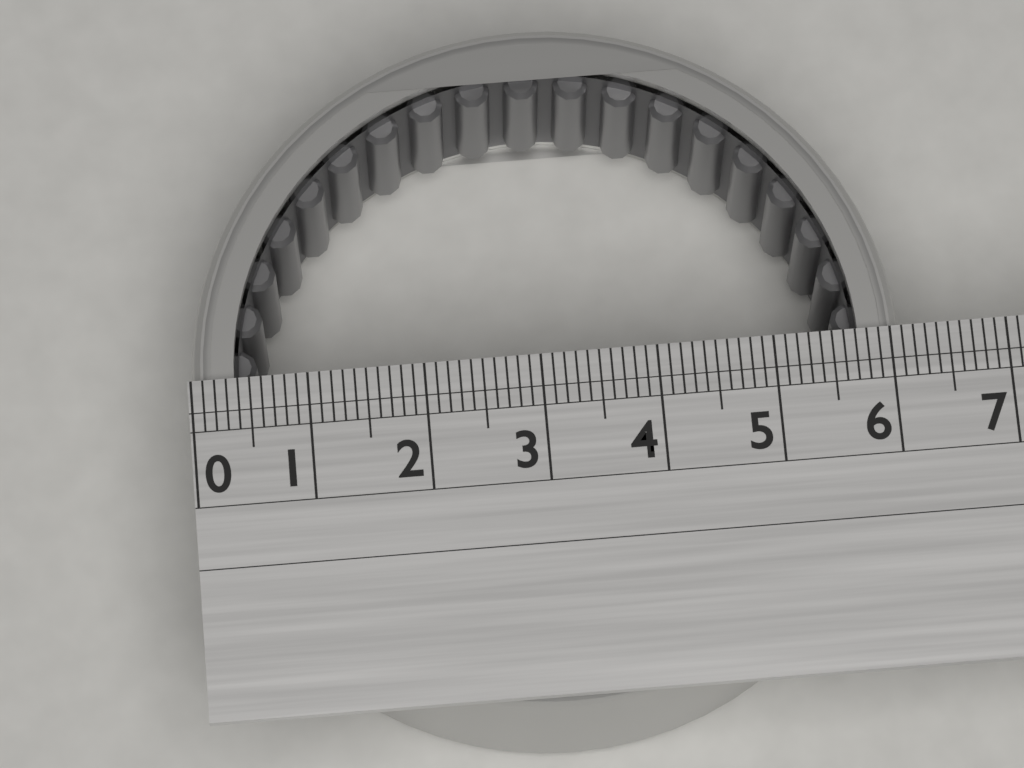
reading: 6.1 (no unit)
